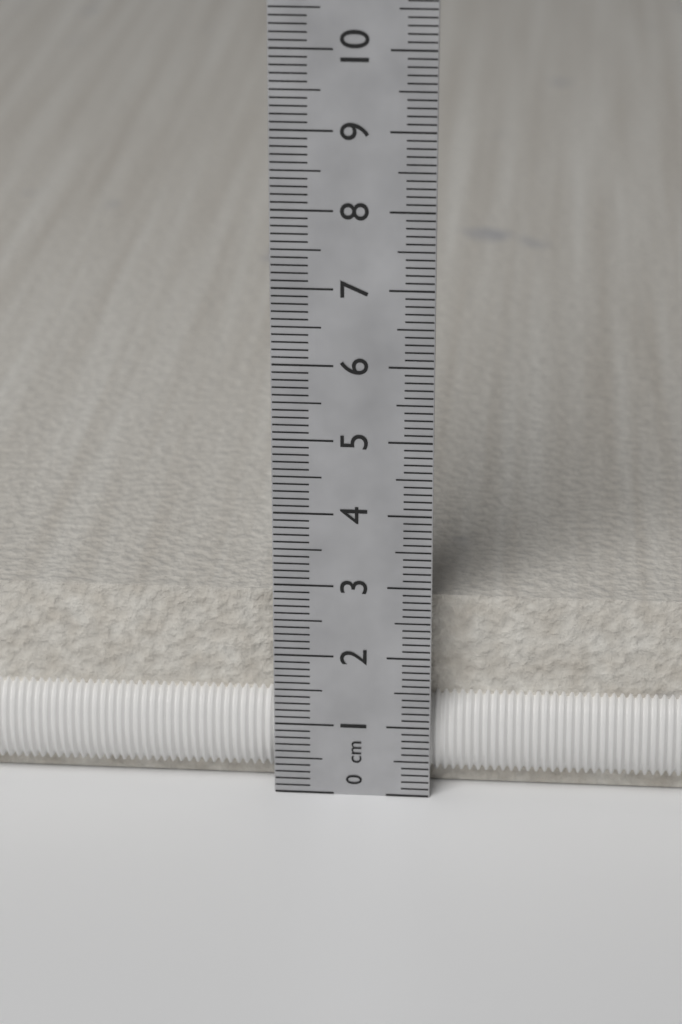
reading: 2.7 cm
